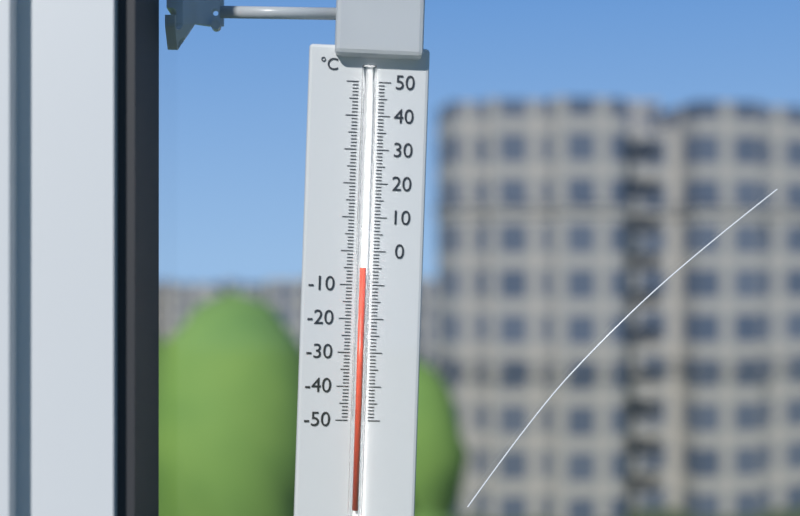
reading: -5 °C
